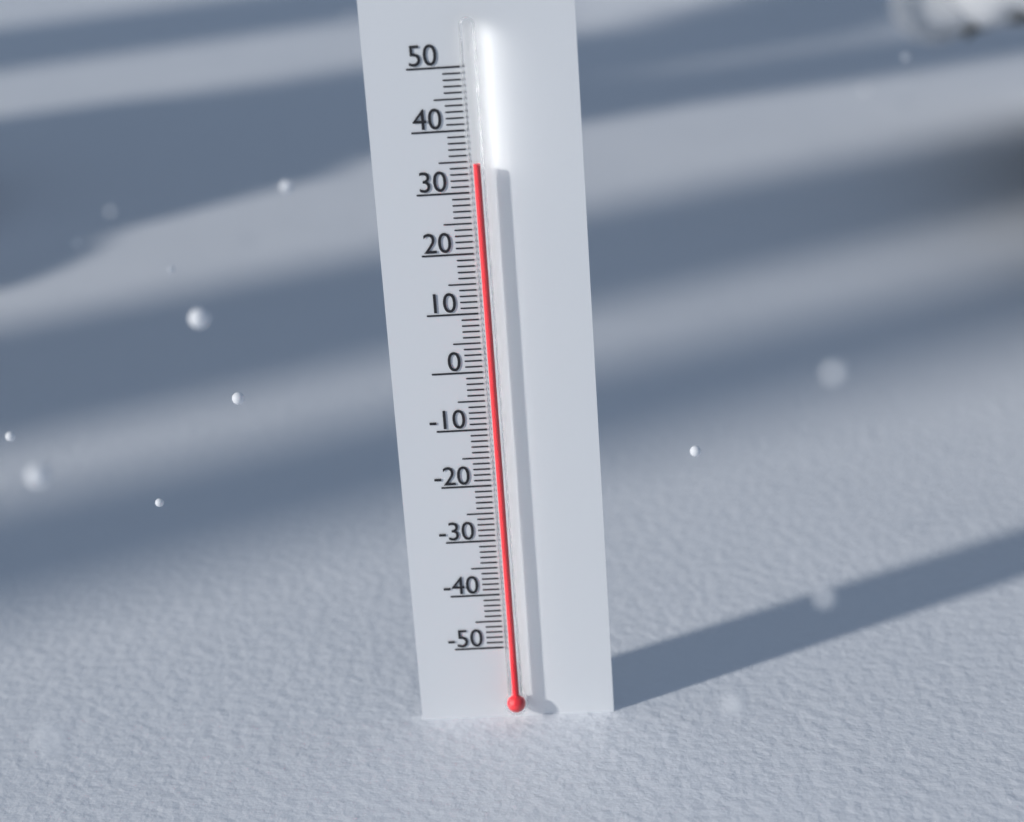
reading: 35 (no unit)
